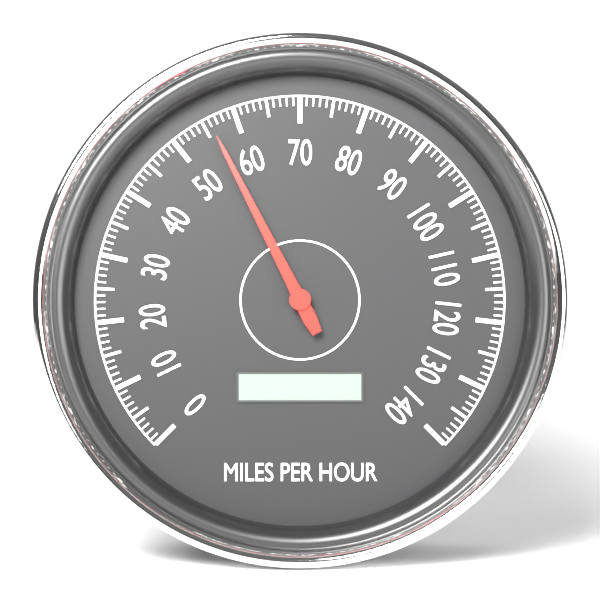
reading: 56 mph
